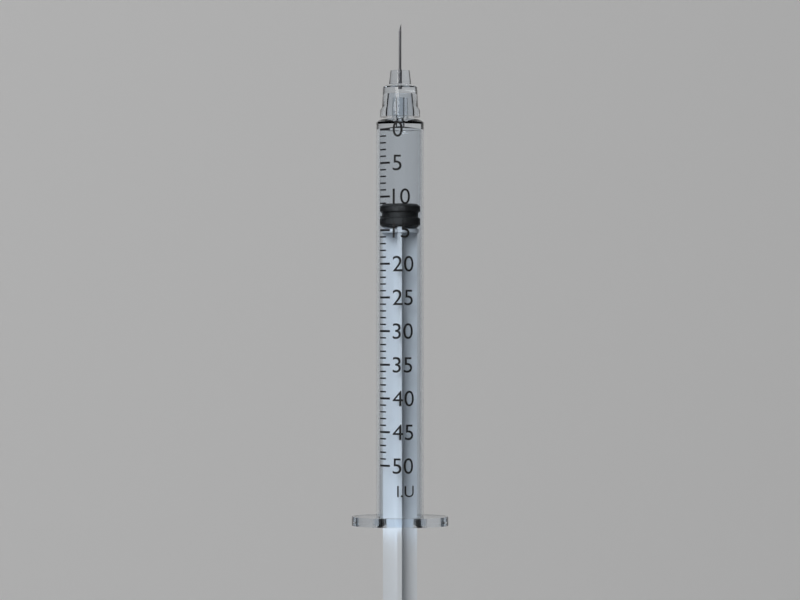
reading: 11 I.U.
